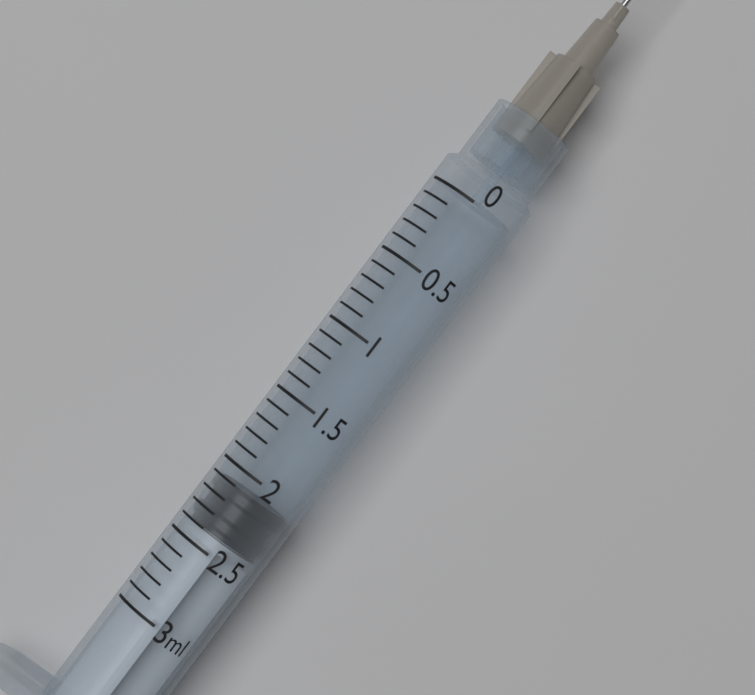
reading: 2.1 ml
